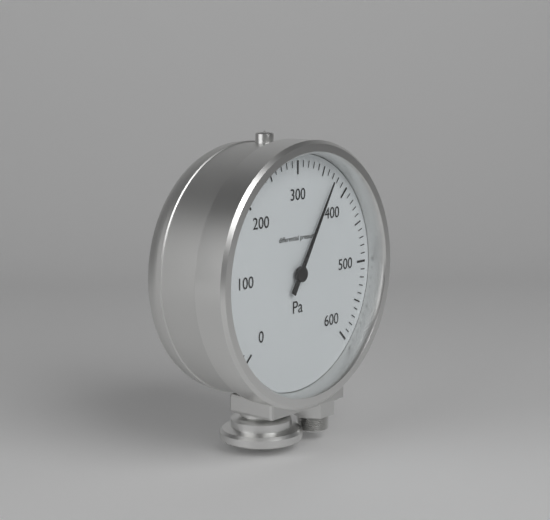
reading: 370 Pa
